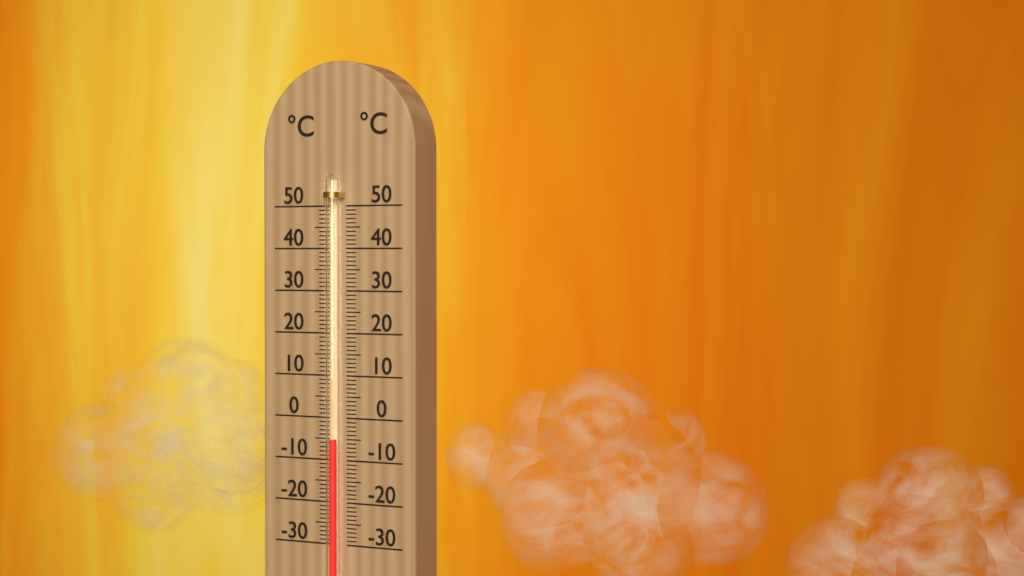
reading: -5 °C
